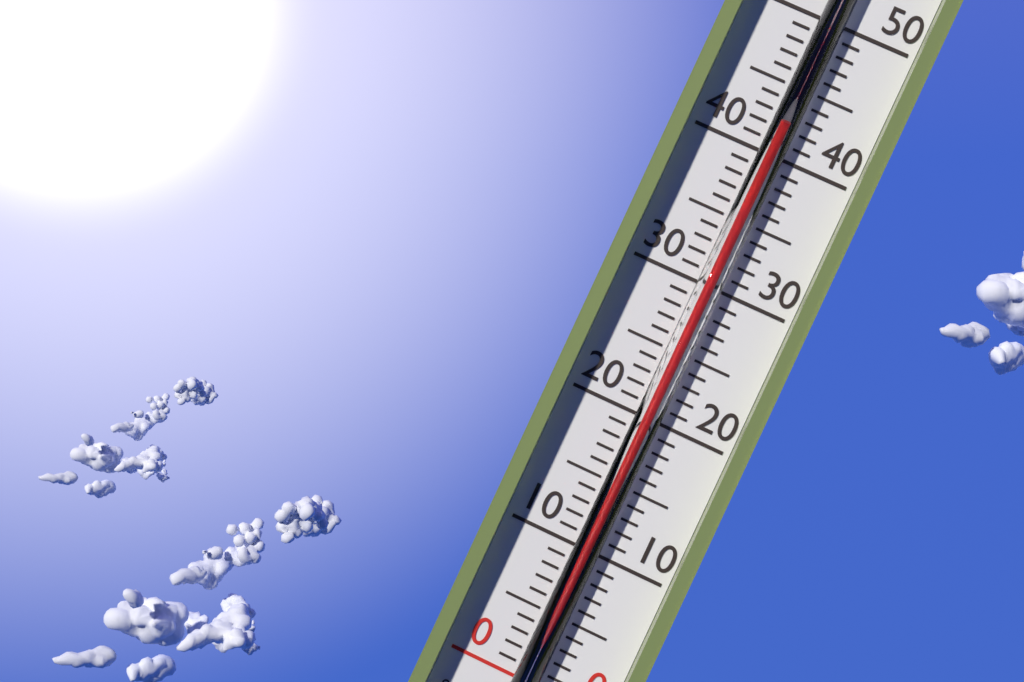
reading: 42 °C
